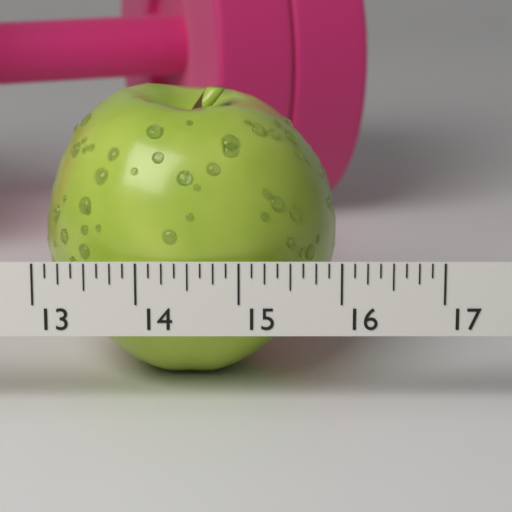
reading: 16.000 (no unit)
